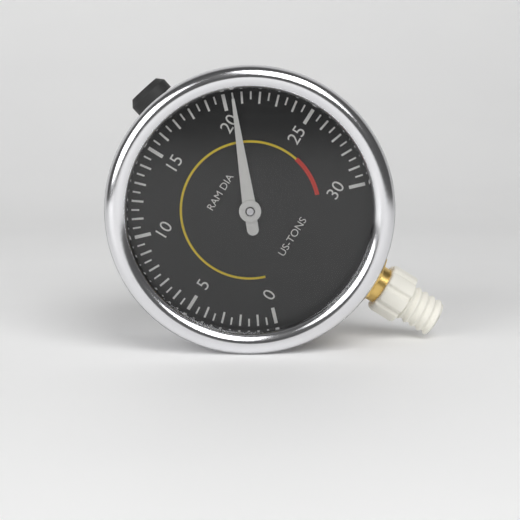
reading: 20.5 US-TONS
